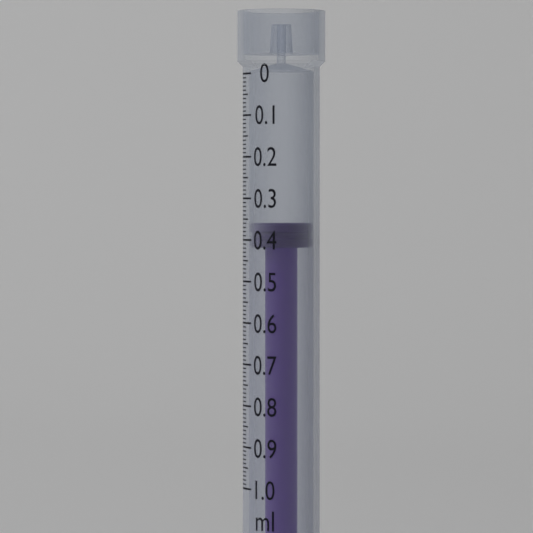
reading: 0.36 ml
